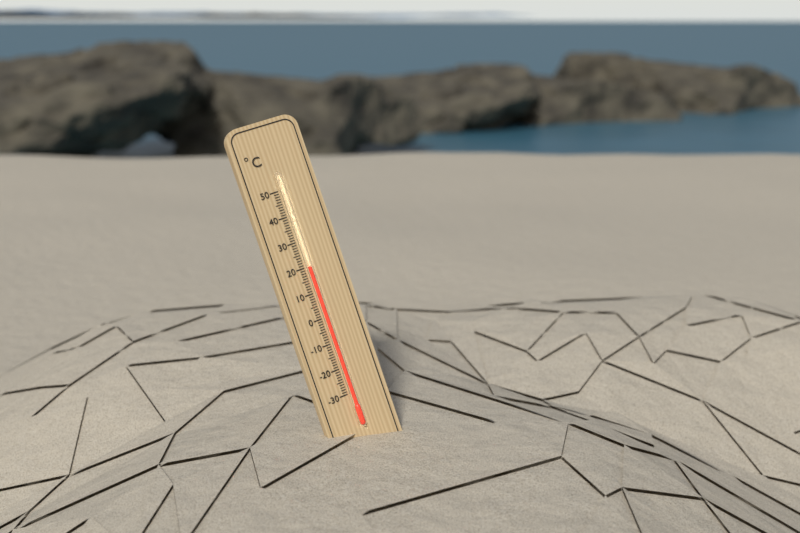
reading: 20 °C
